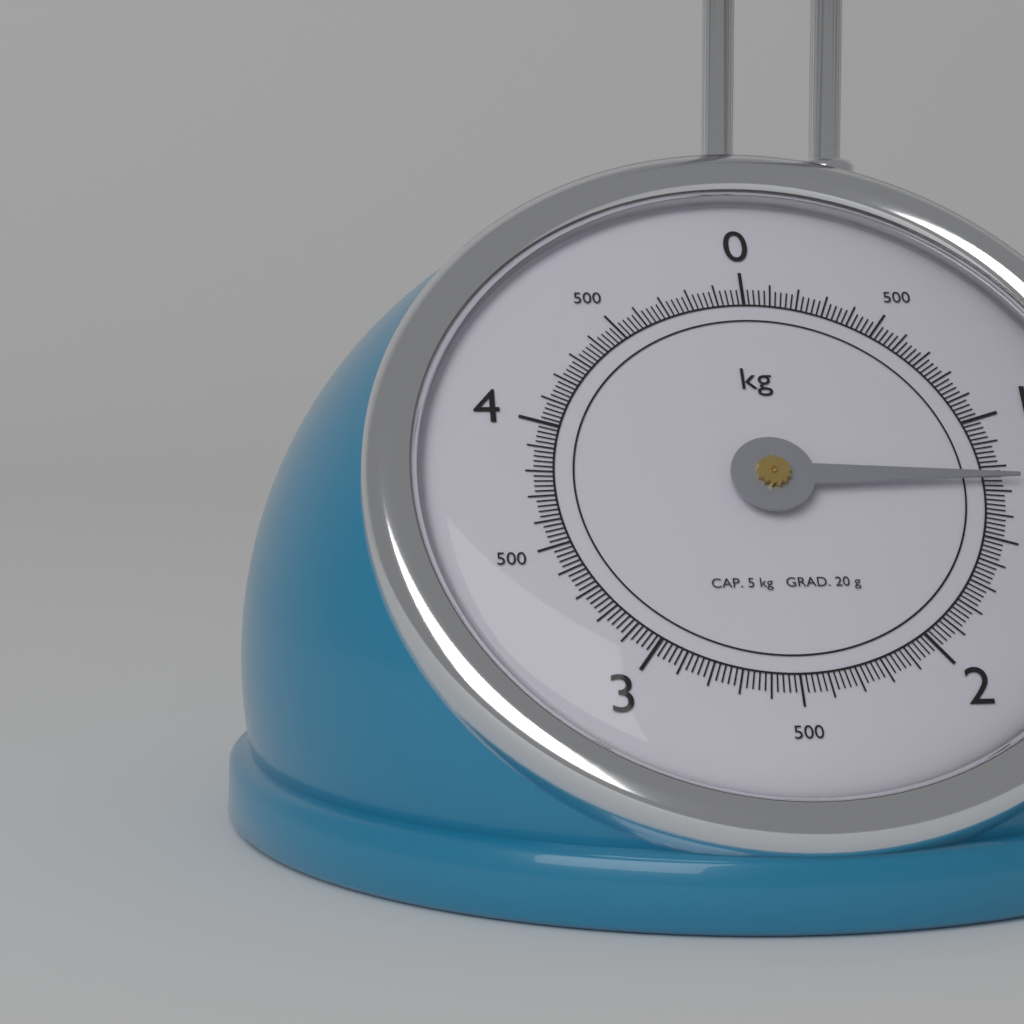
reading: 1.26 kg
